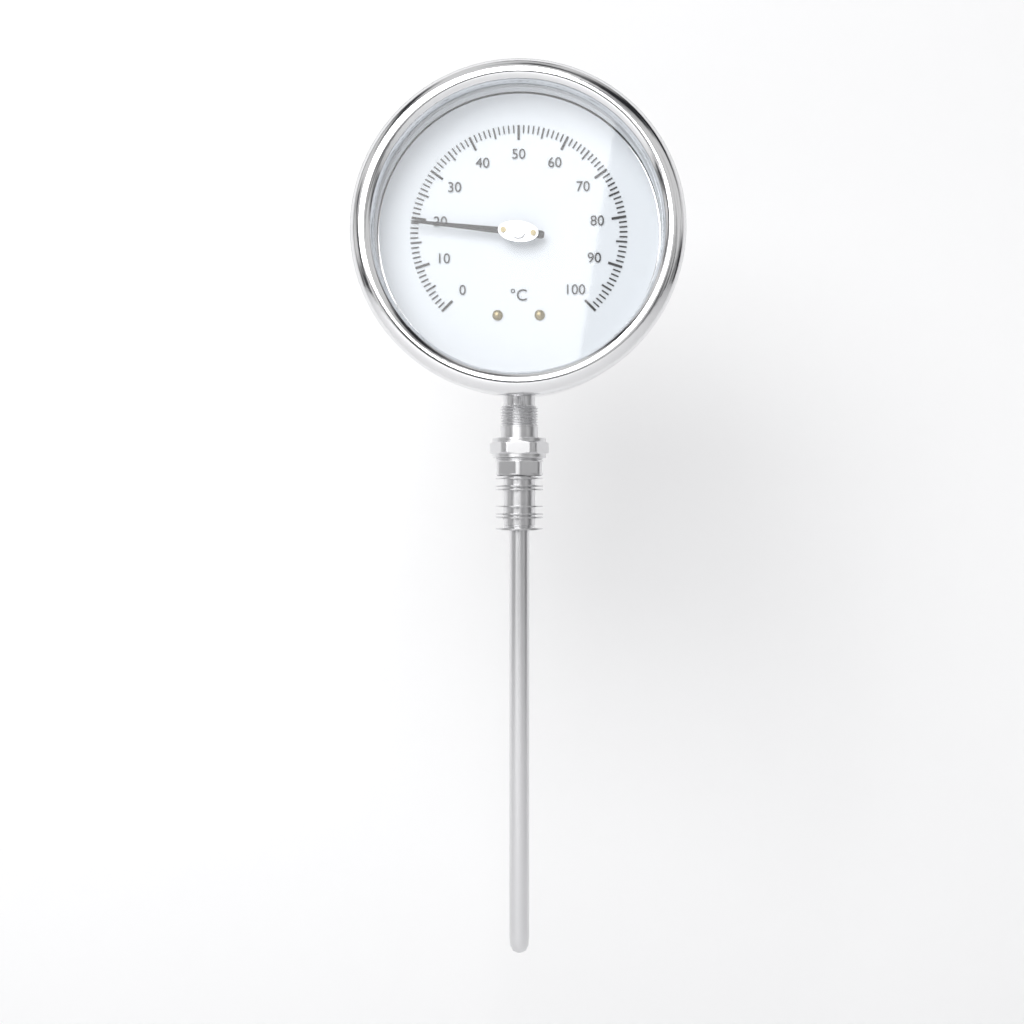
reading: 19 °C
